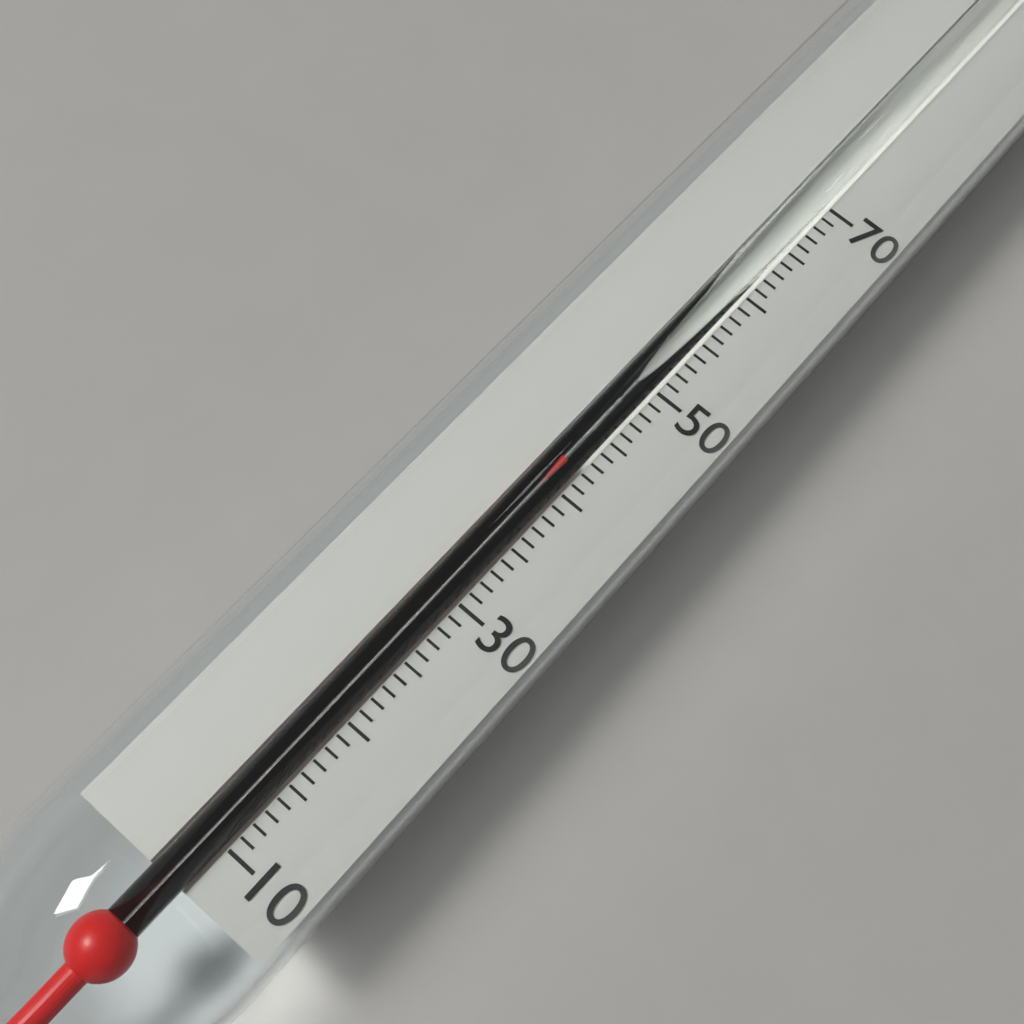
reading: 42 (no unit)
